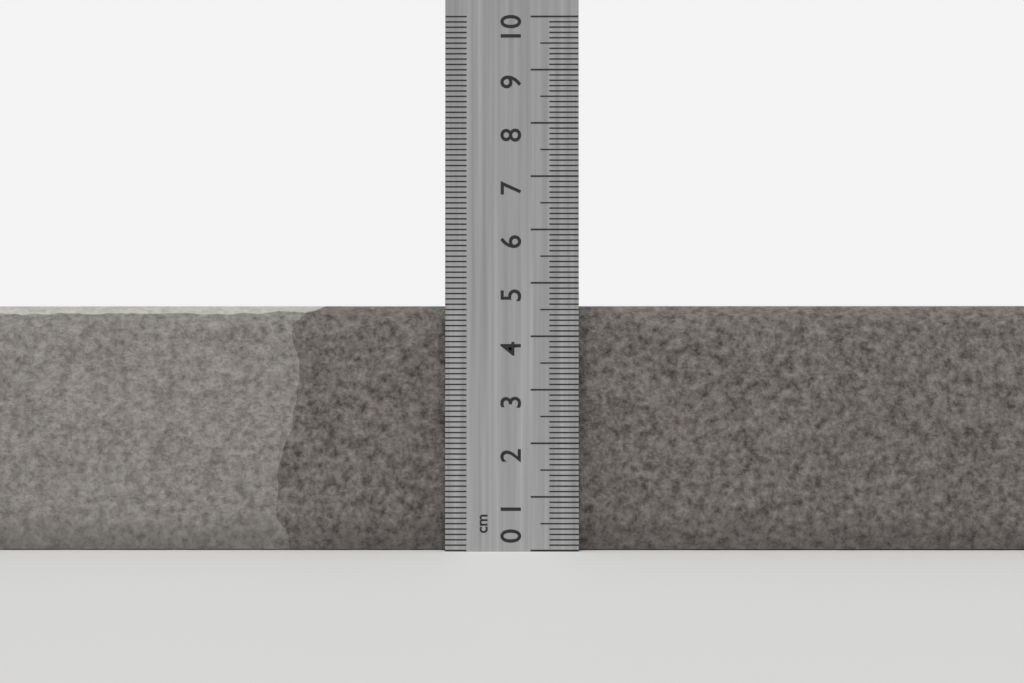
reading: 4.6 cm
